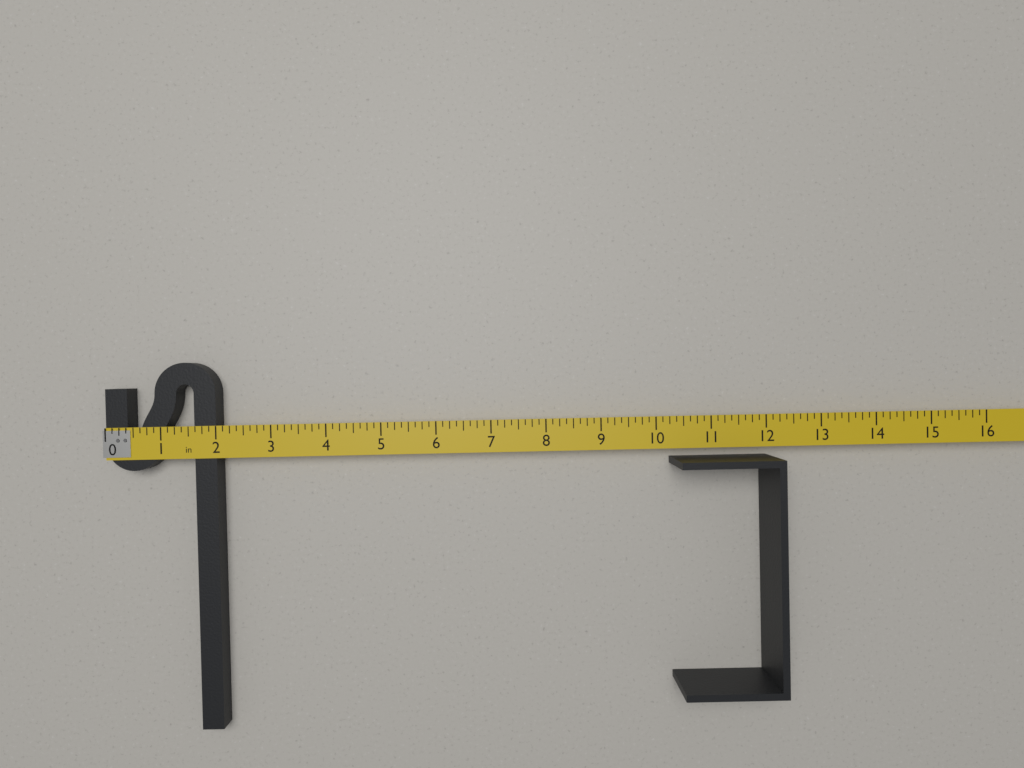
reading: 2.000 in
